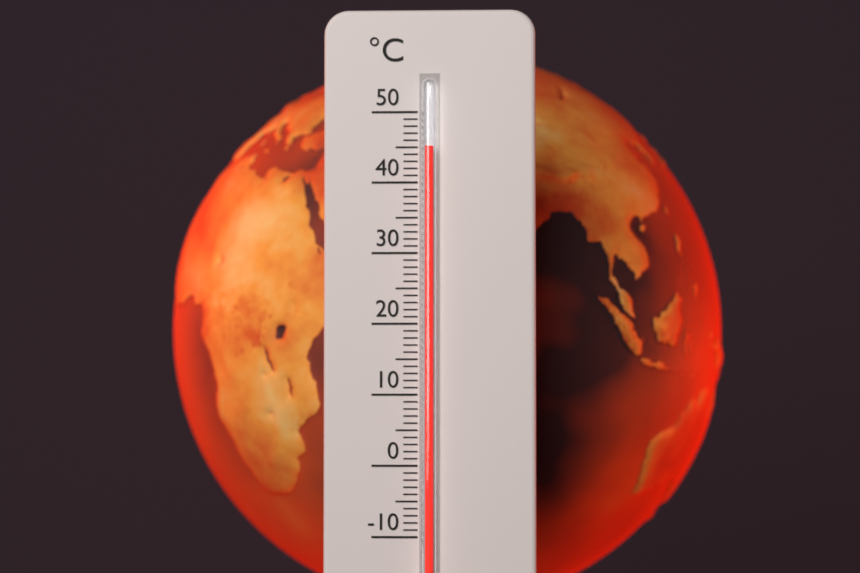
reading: 45 °C
